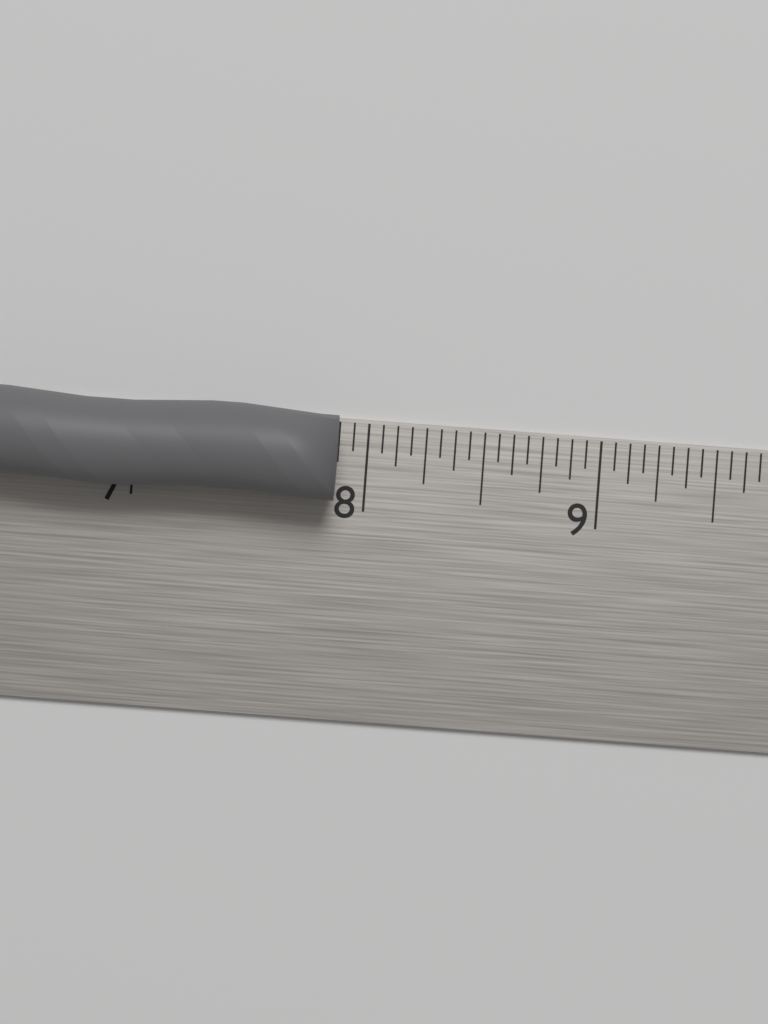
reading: 7.8750 in
